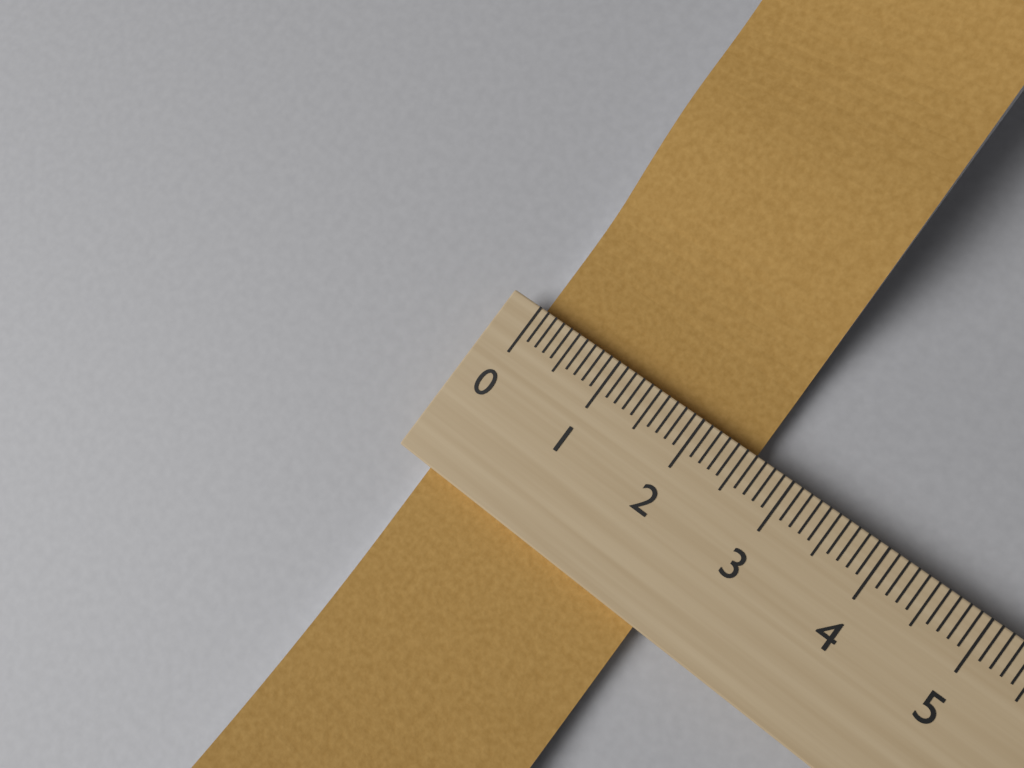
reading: 2.6 (no unit)
